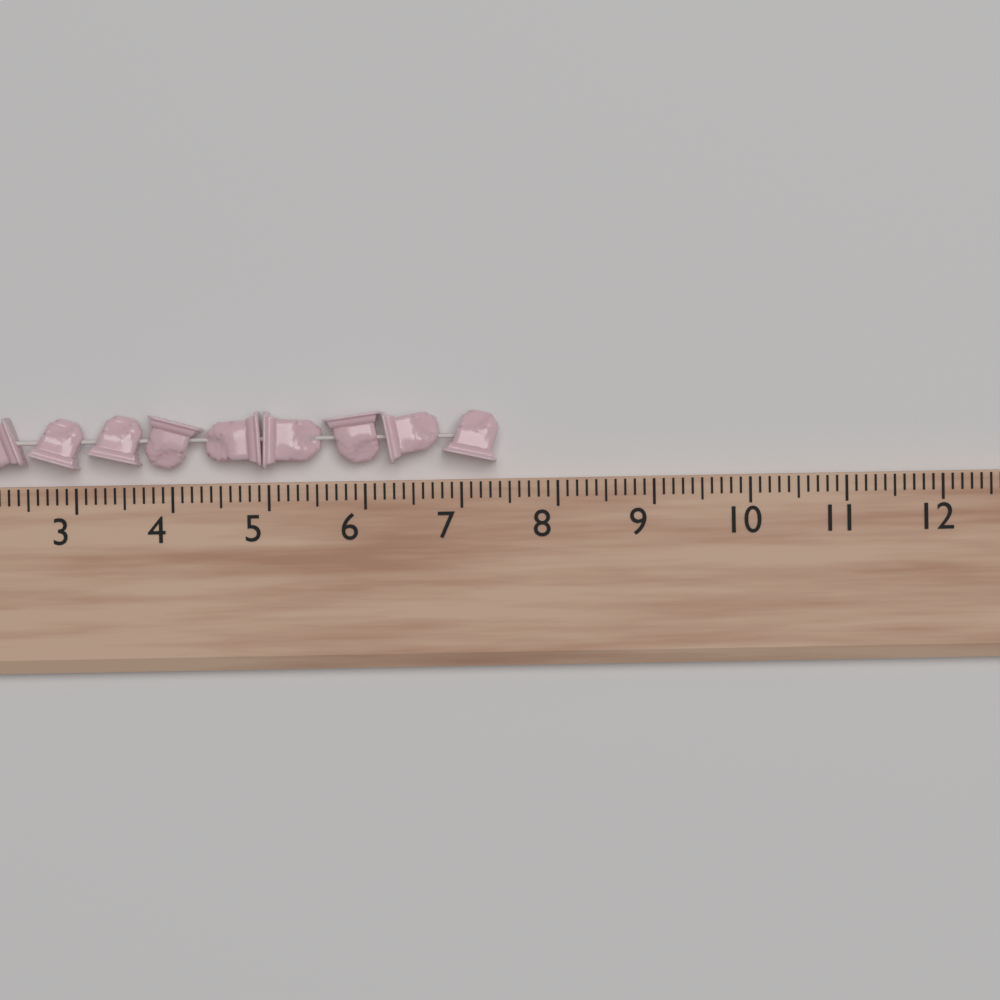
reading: 7.4 (no unit)
